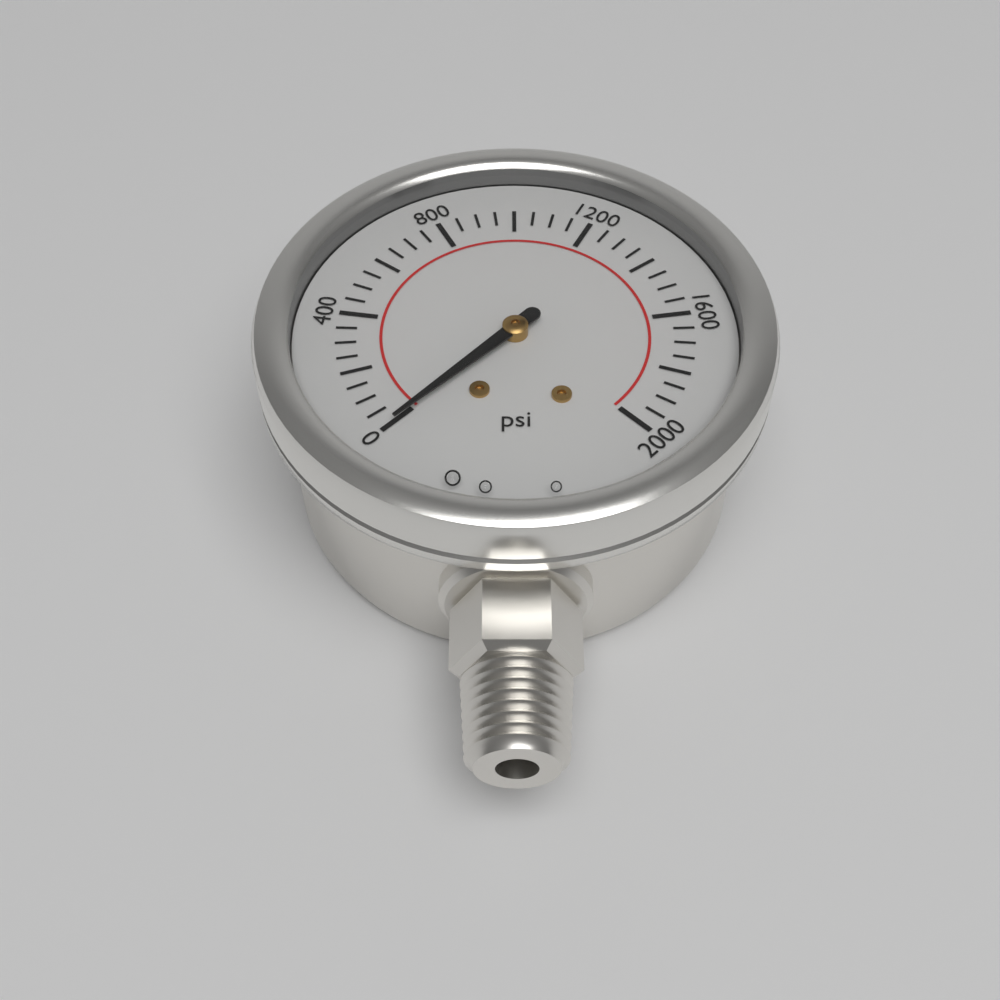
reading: 0 psi
